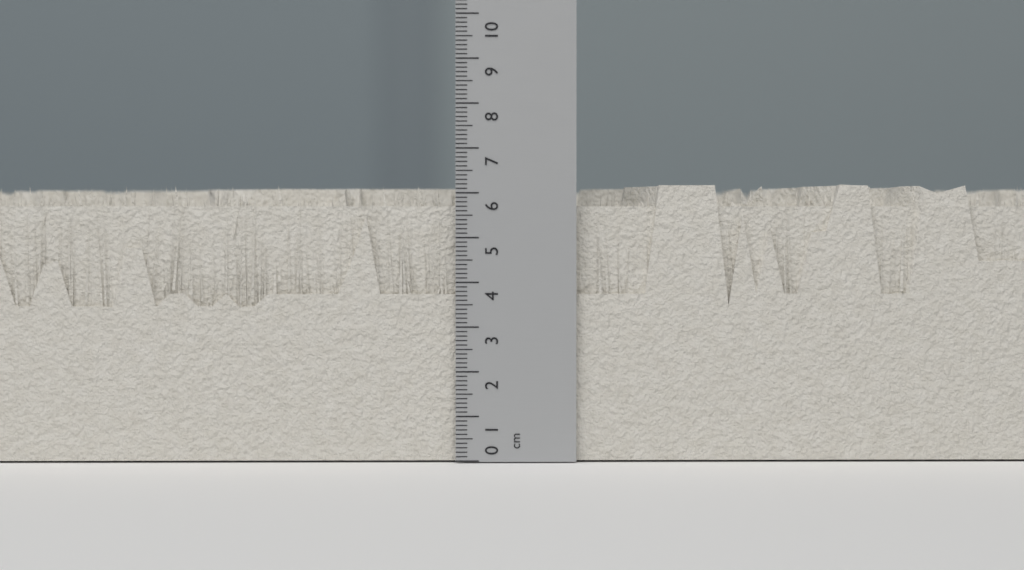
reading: 6.2 cm
